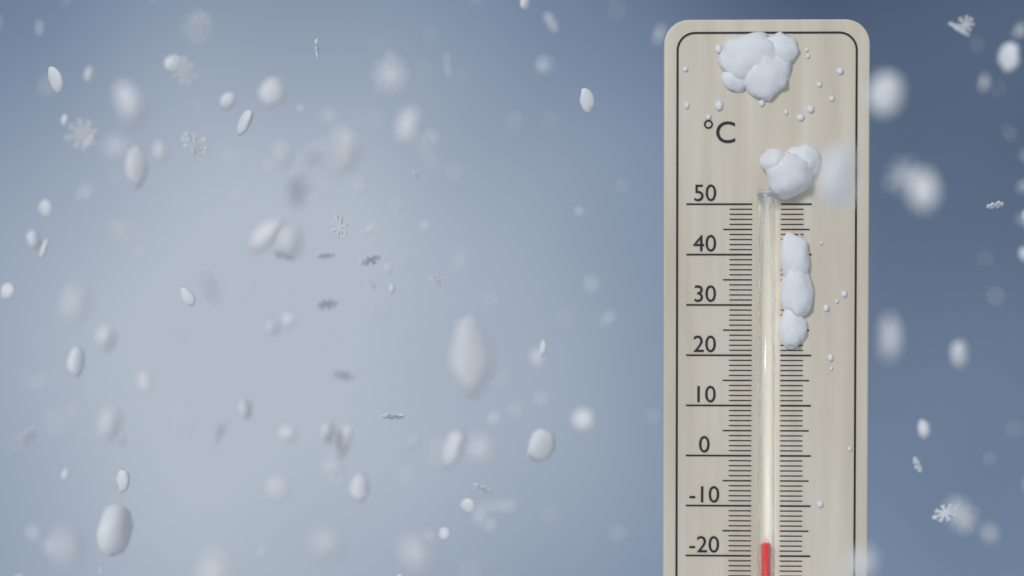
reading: -17 °C
